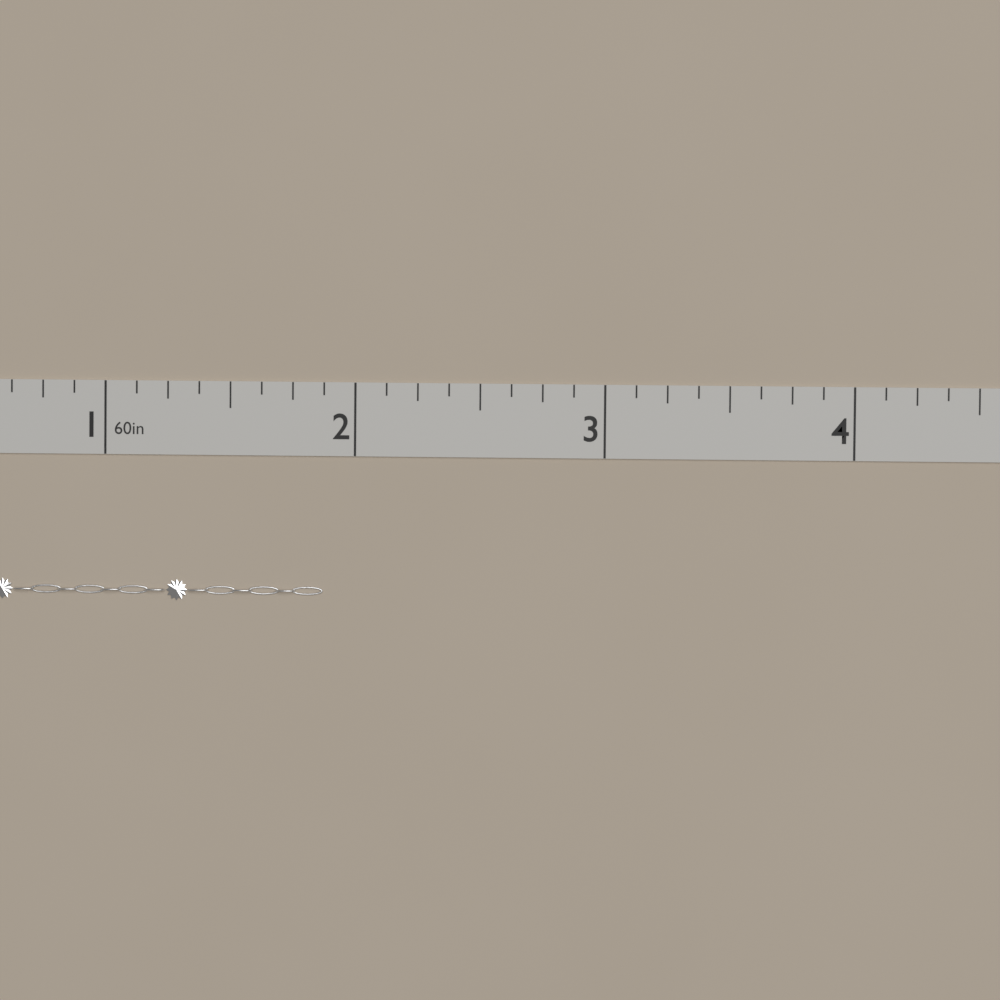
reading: 1.875 in
